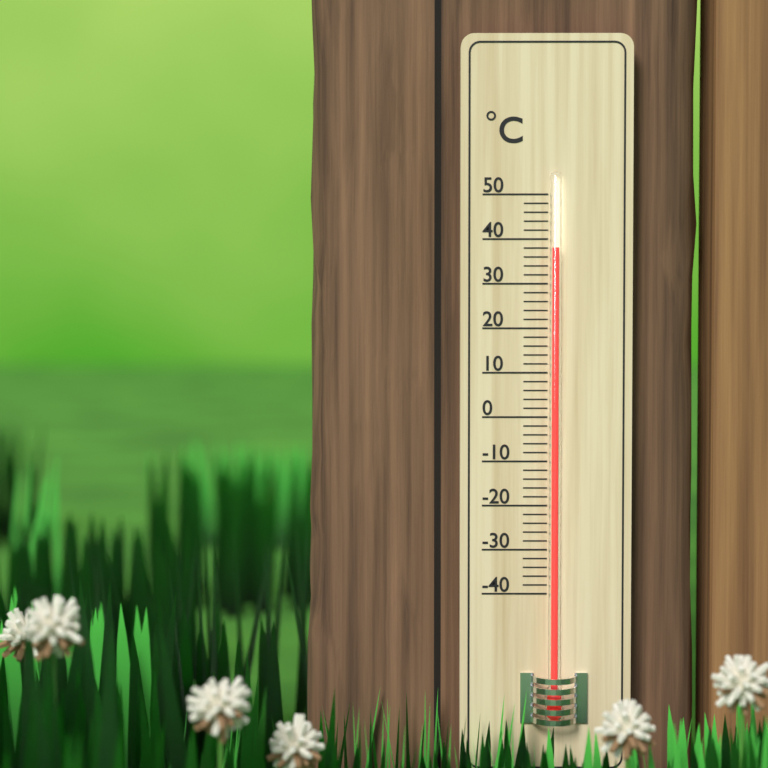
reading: 38 °C
